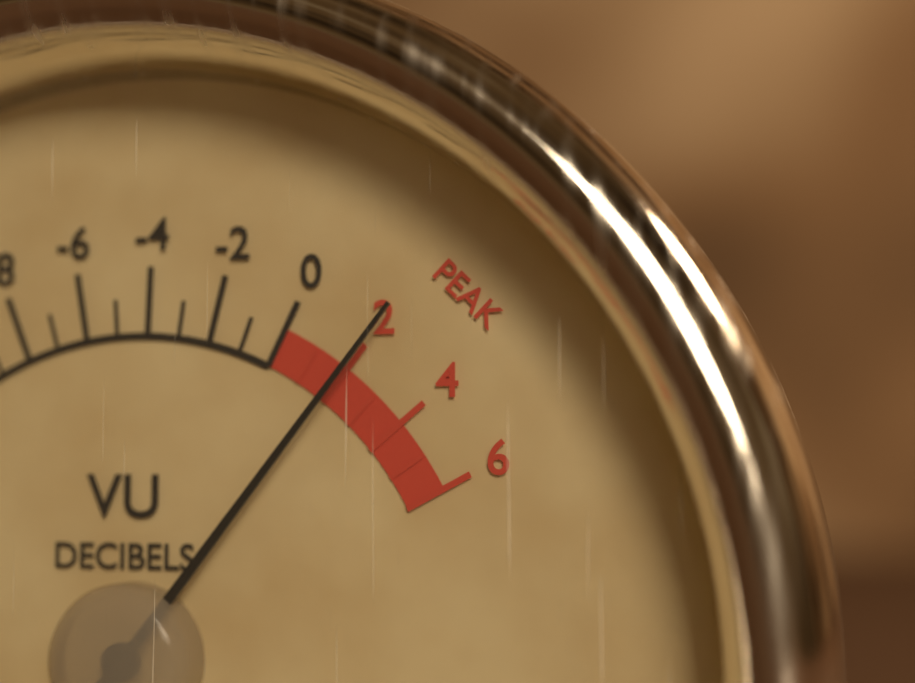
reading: 2 dB
